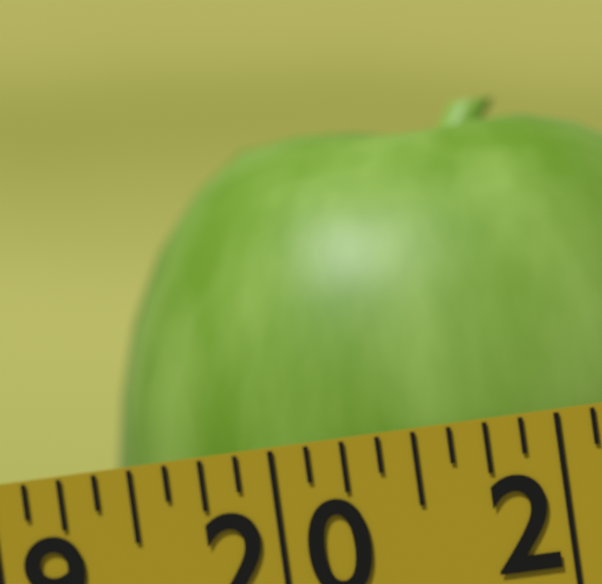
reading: 19.250 (no unit)
